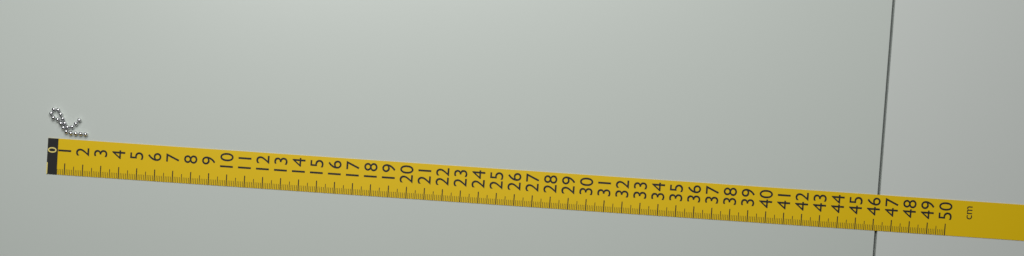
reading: 2.2 cm
